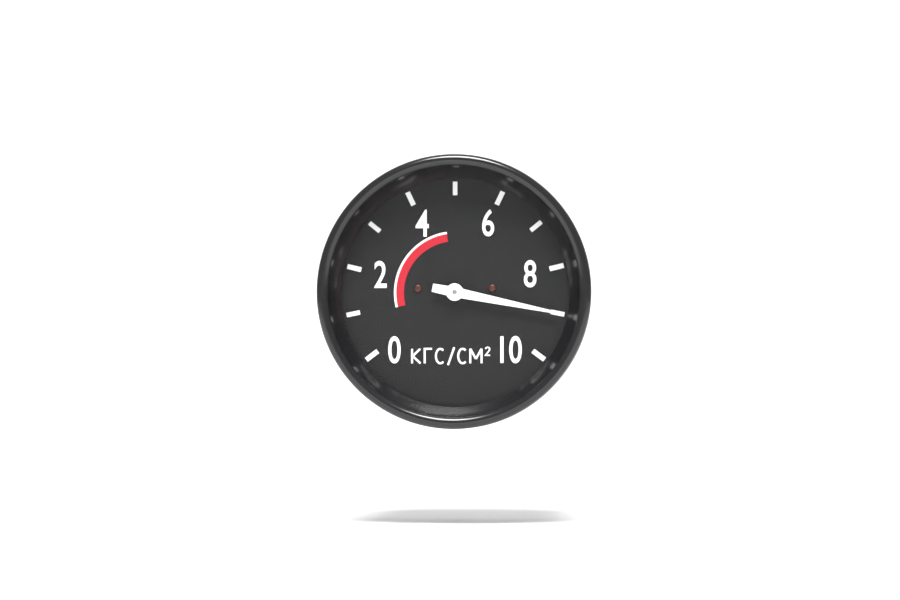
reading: 9 кгс/см²
